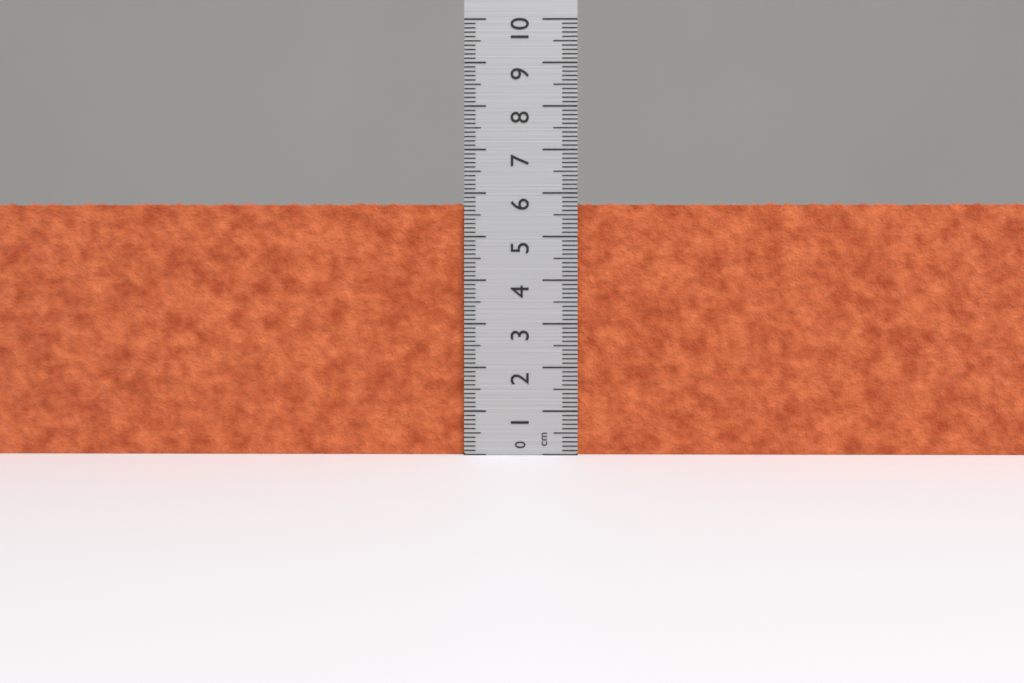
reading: 5.8 cm
